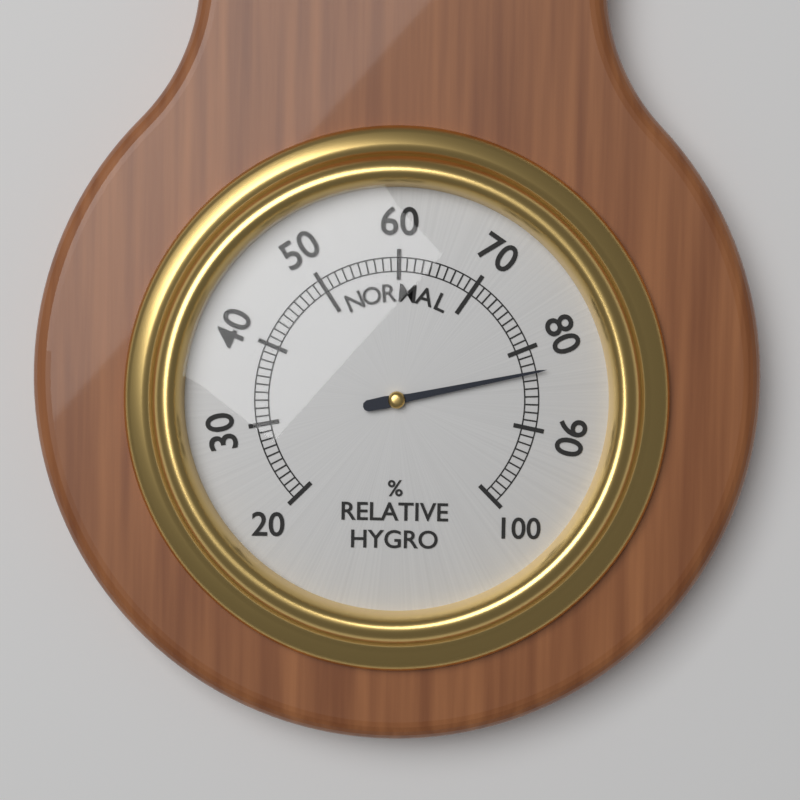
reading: 83 %
